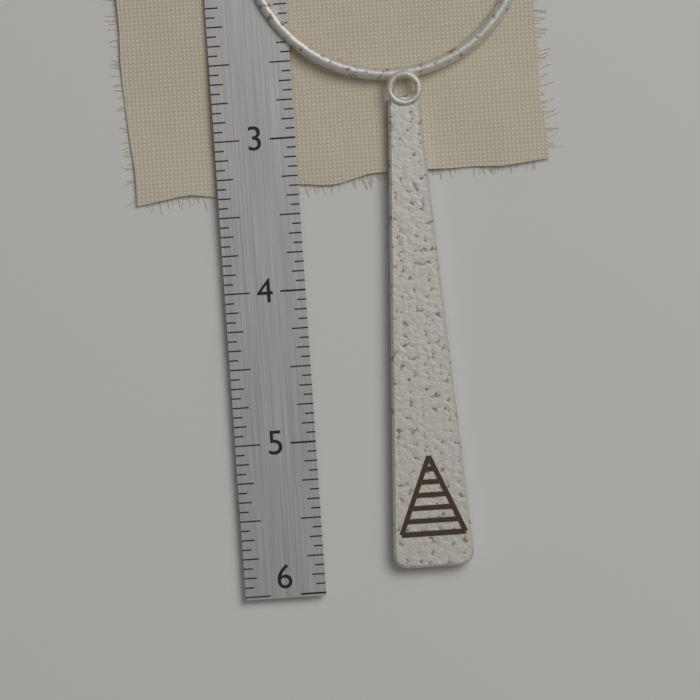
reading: 5.8750 in
